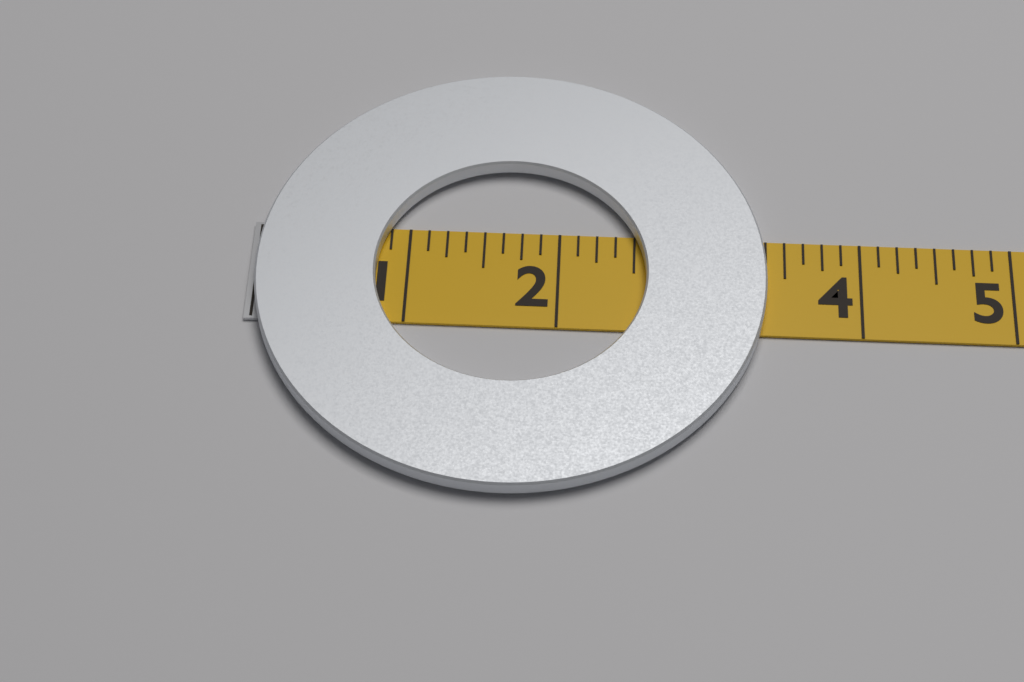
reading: 3.375 (no unit)
